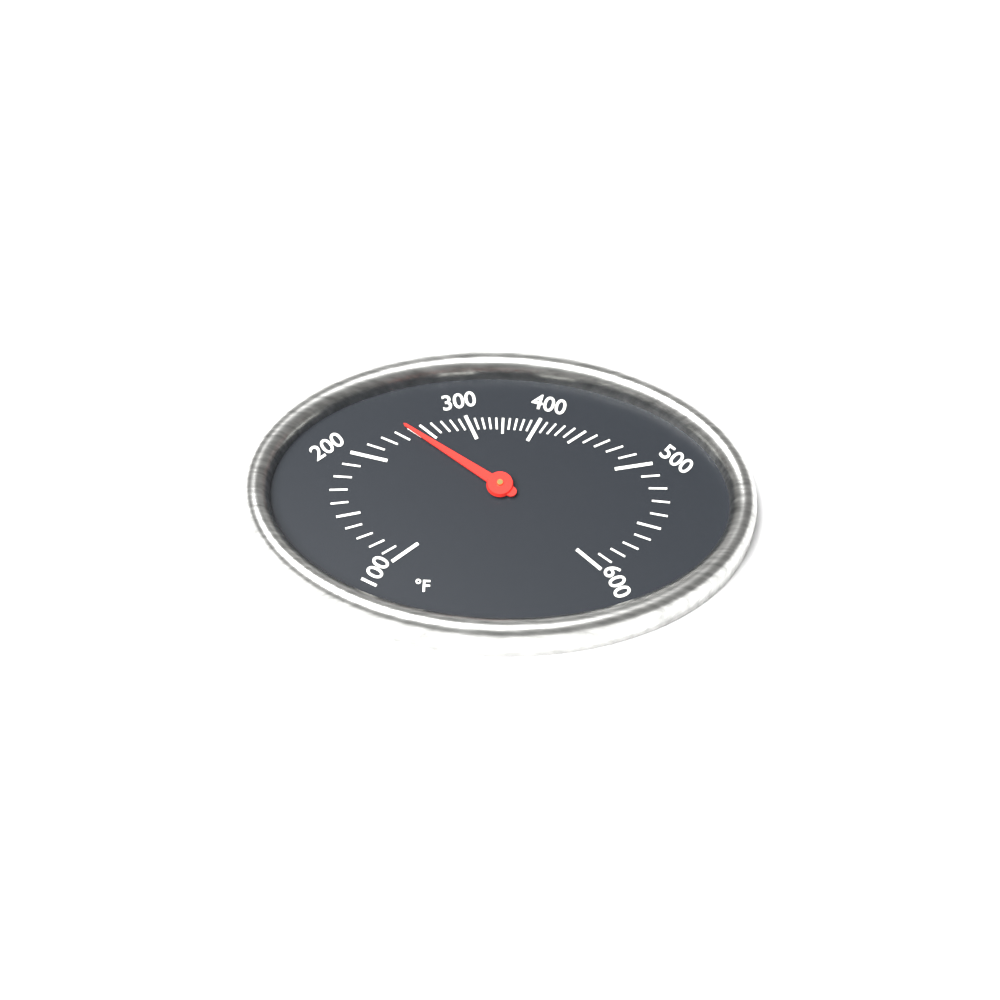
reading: 240 °F
